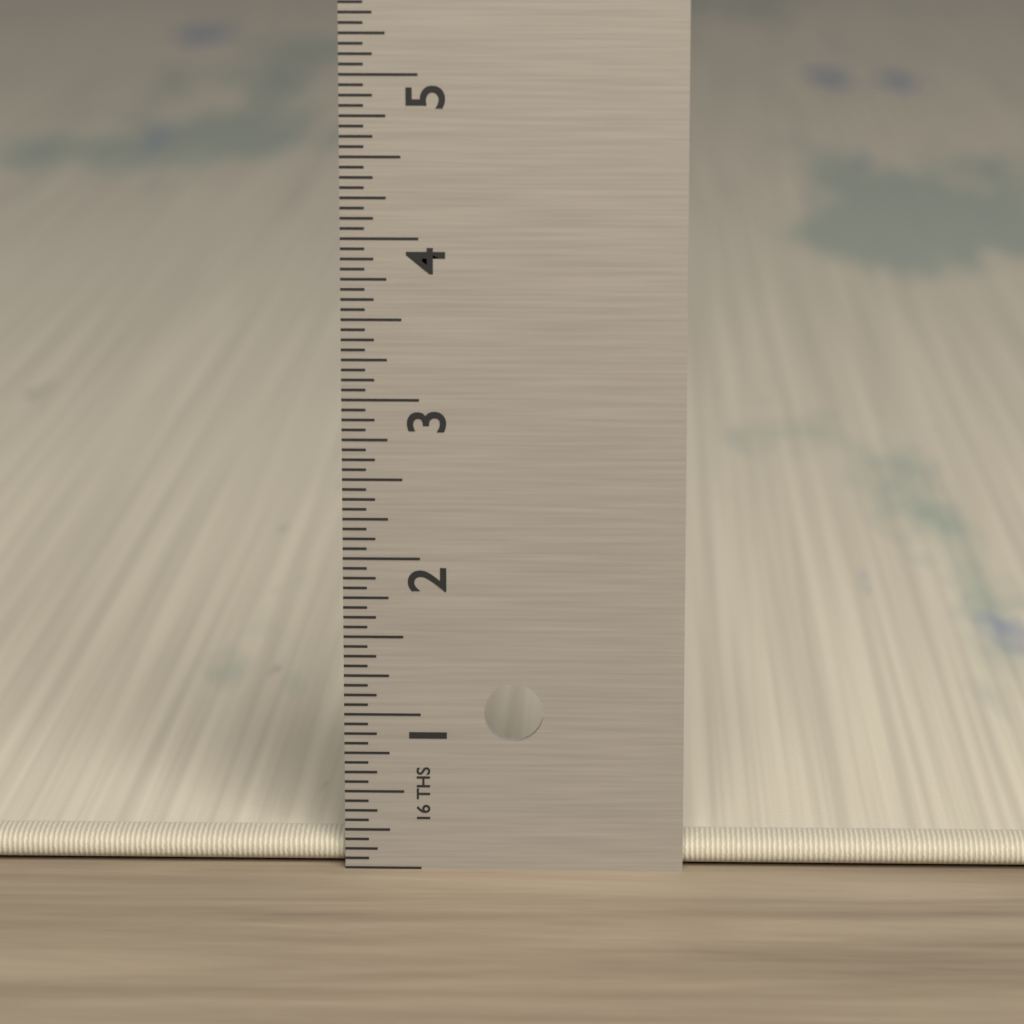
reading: 0.1875 in
